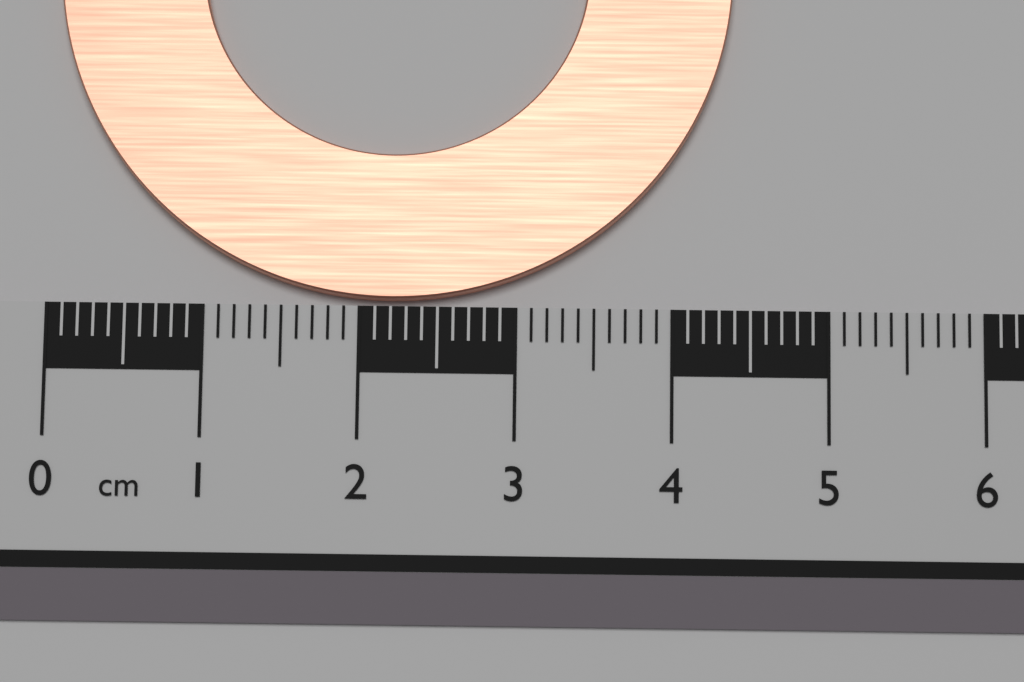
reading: 4.4 cm
